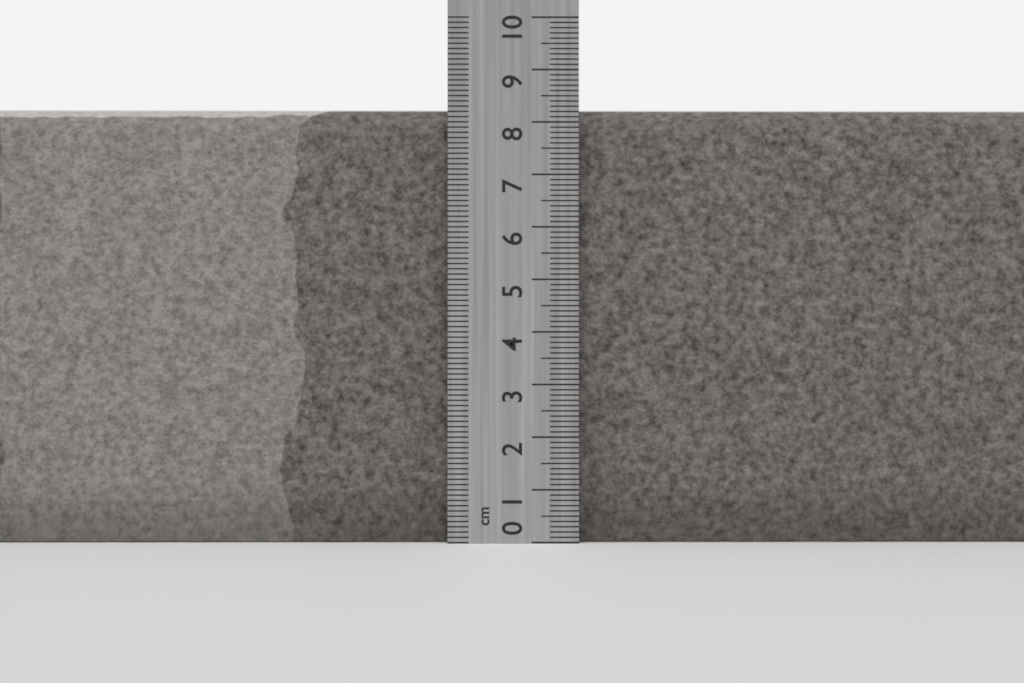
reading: 8.3 cm
